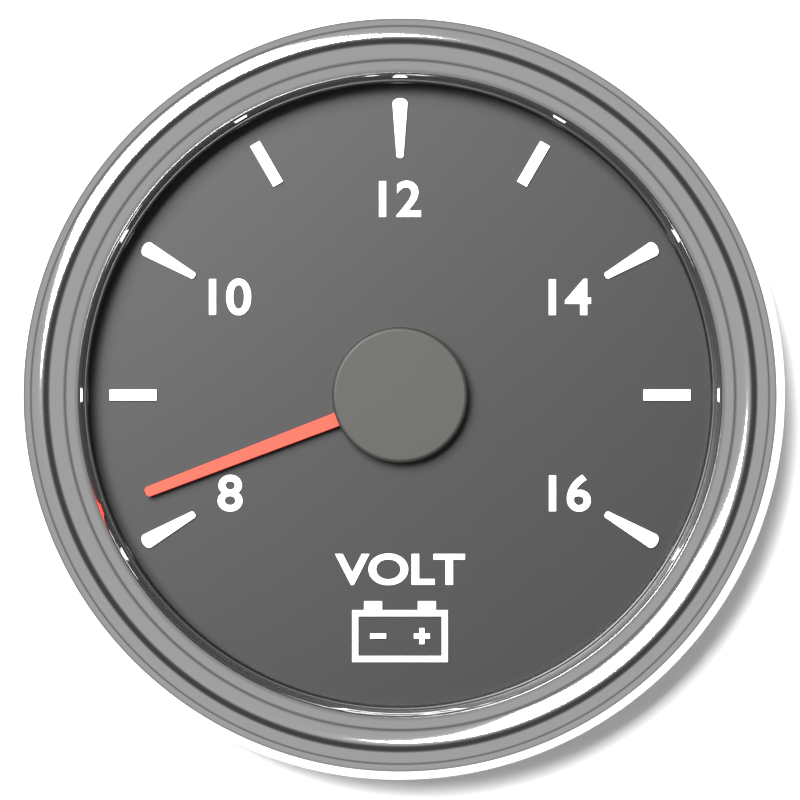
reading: 8.3 V
